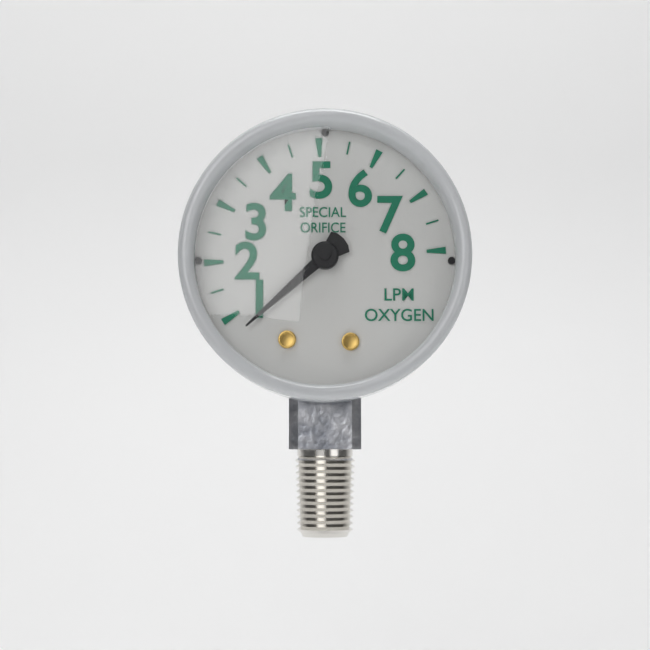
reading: 0.7 LPM
